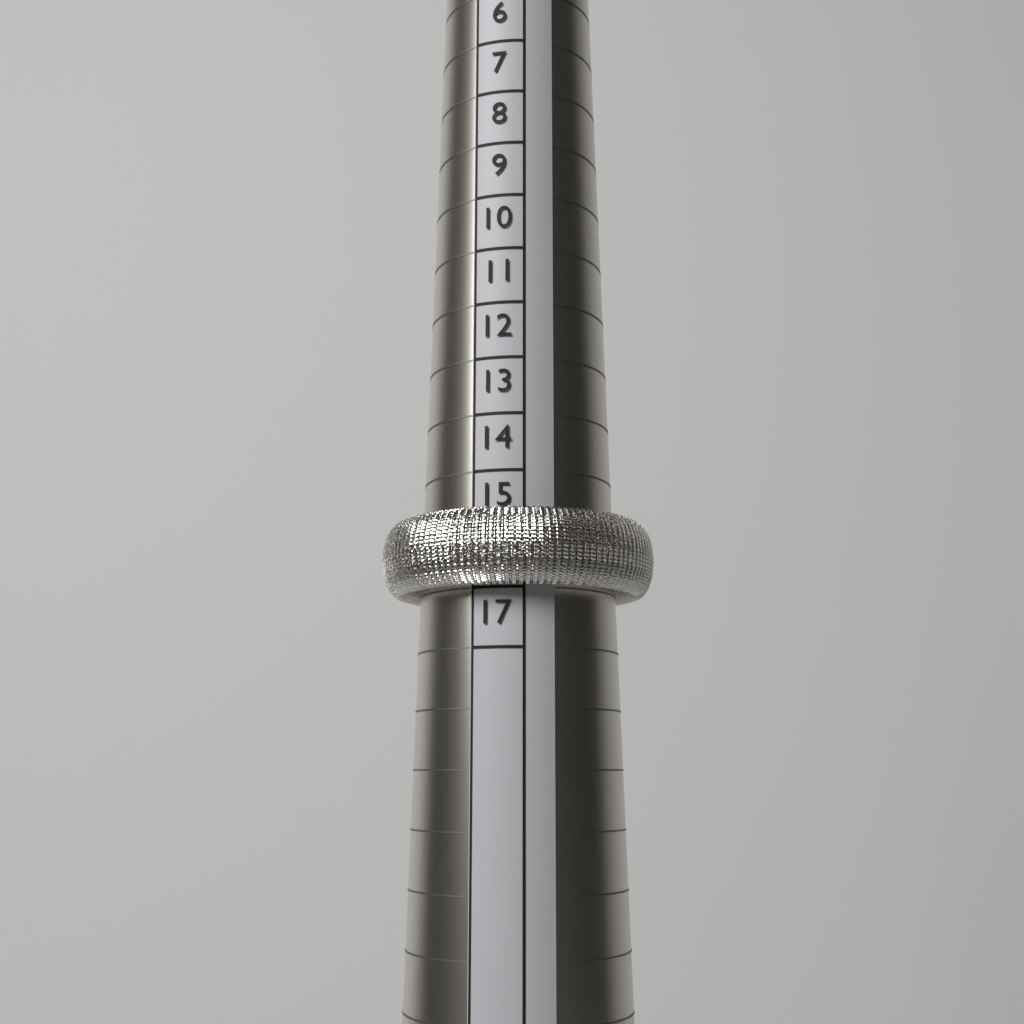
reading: 16 (no unit)
